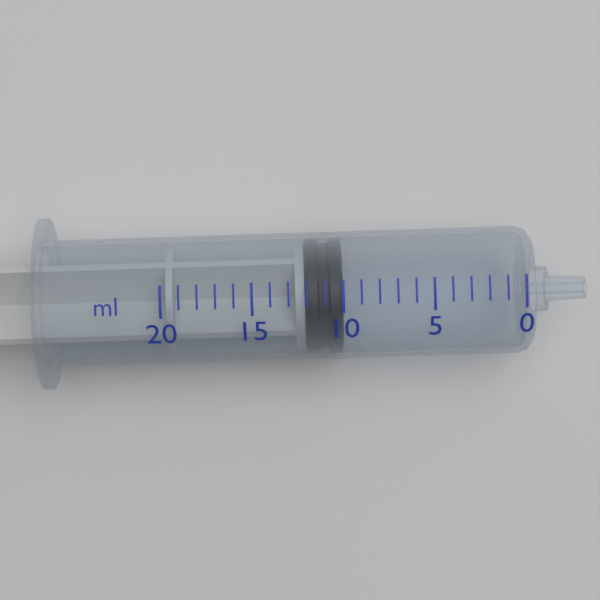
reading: 10 ml
